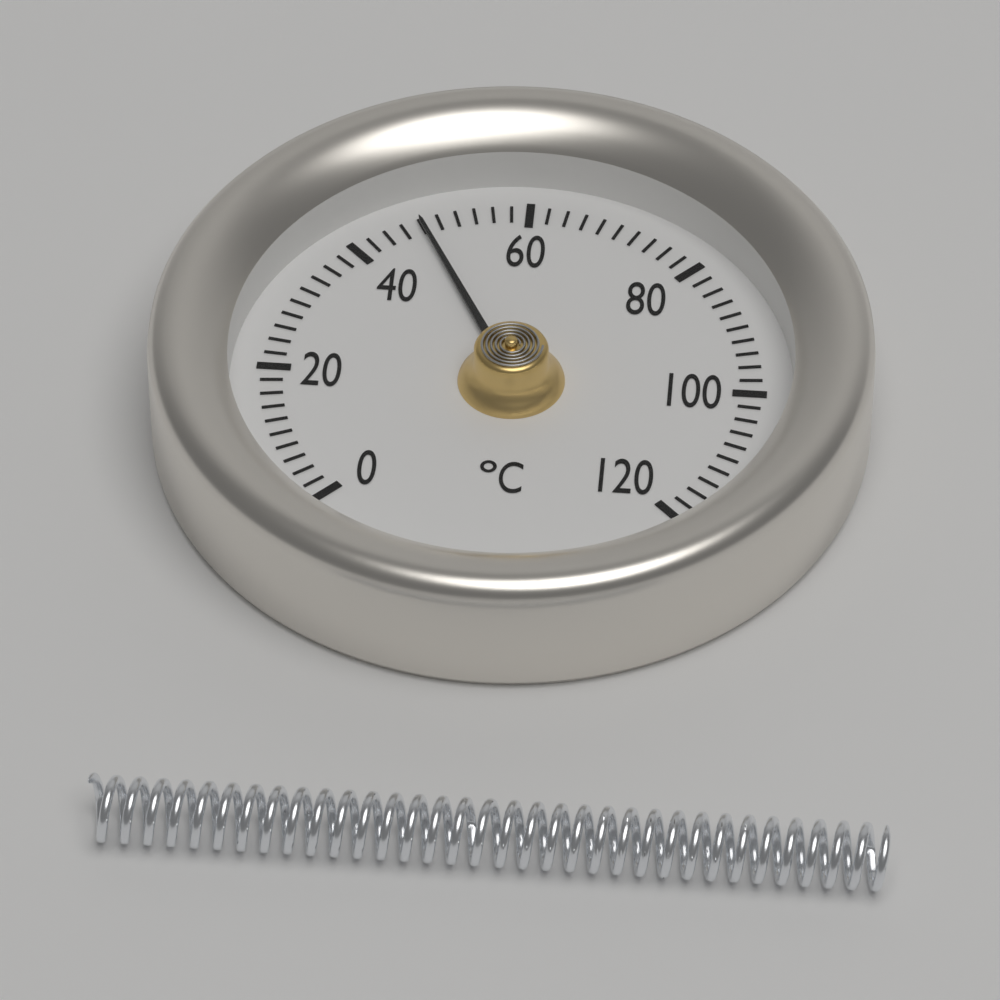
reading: 48 °C
